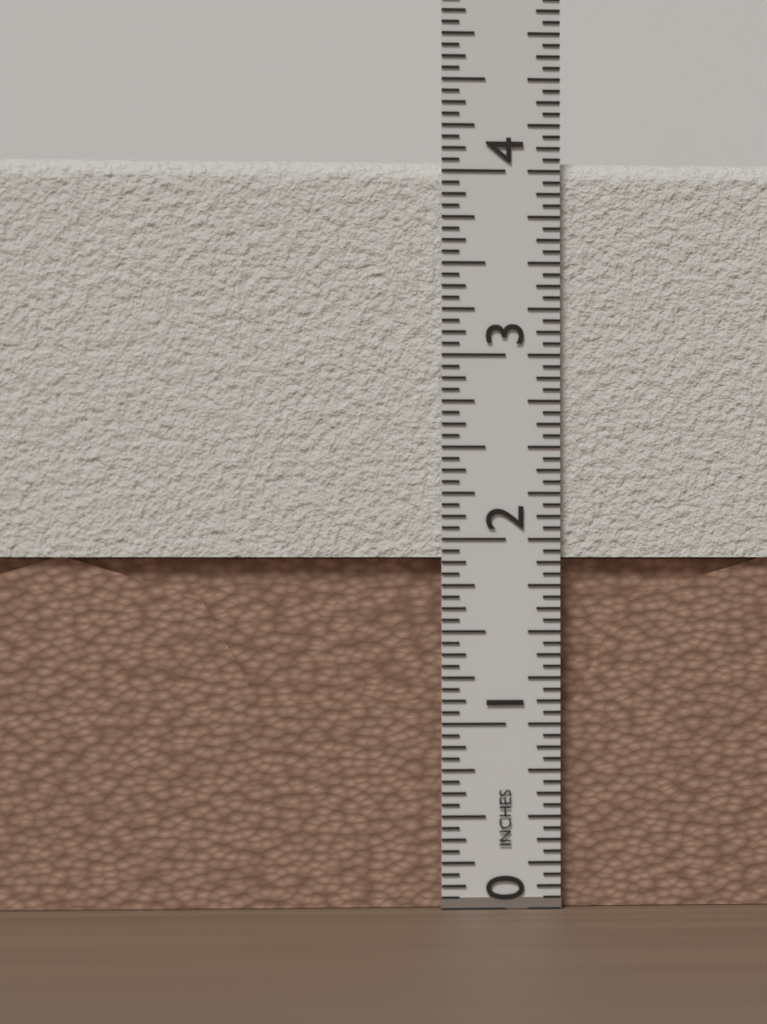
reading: 4.0625 in
